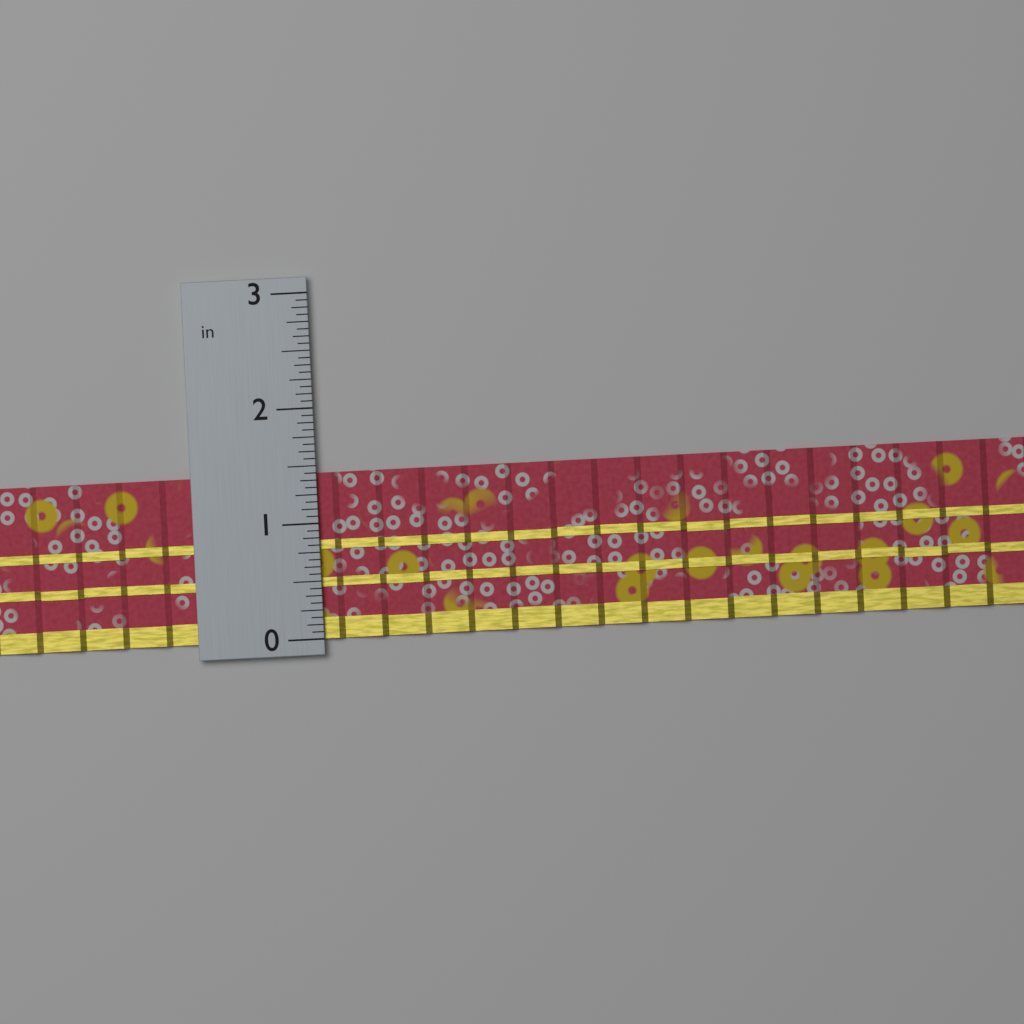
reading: 1.4375 in
